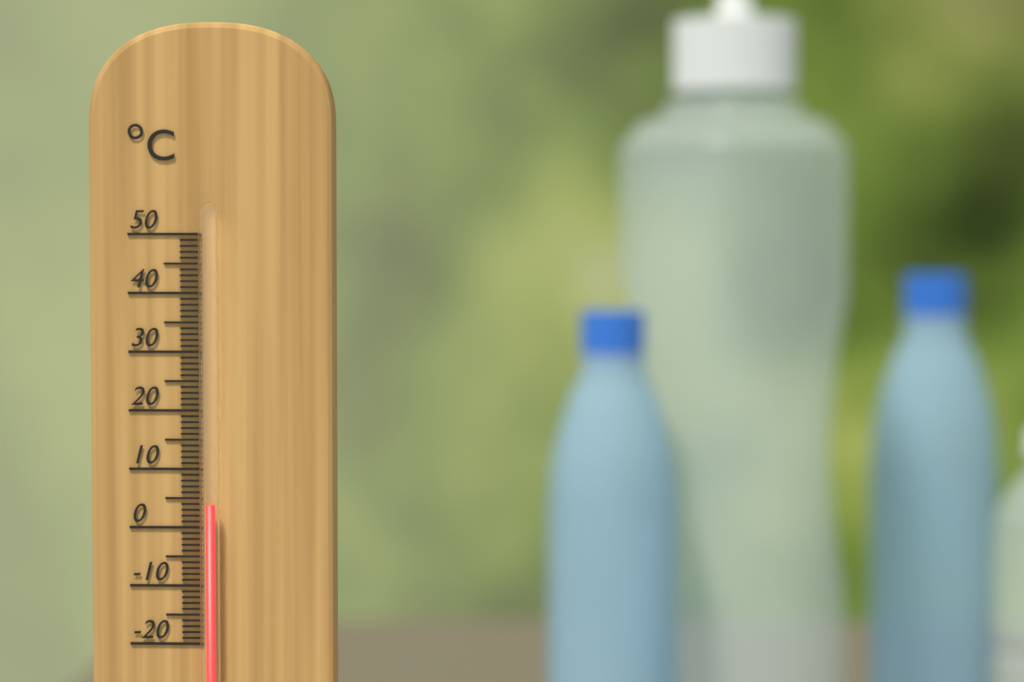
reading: 4 °C
